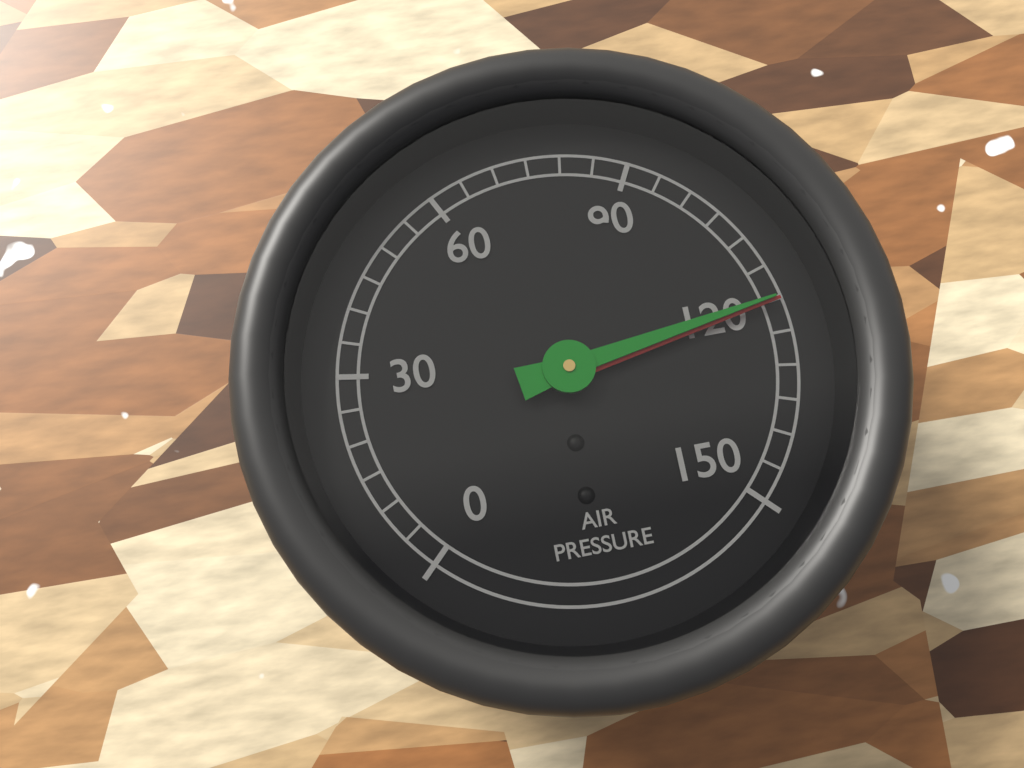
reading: 120 (no unit)
